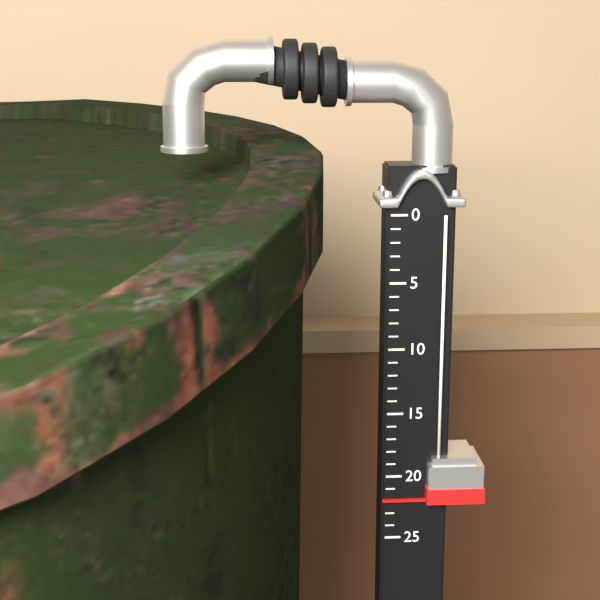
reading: 22 (no unit)
